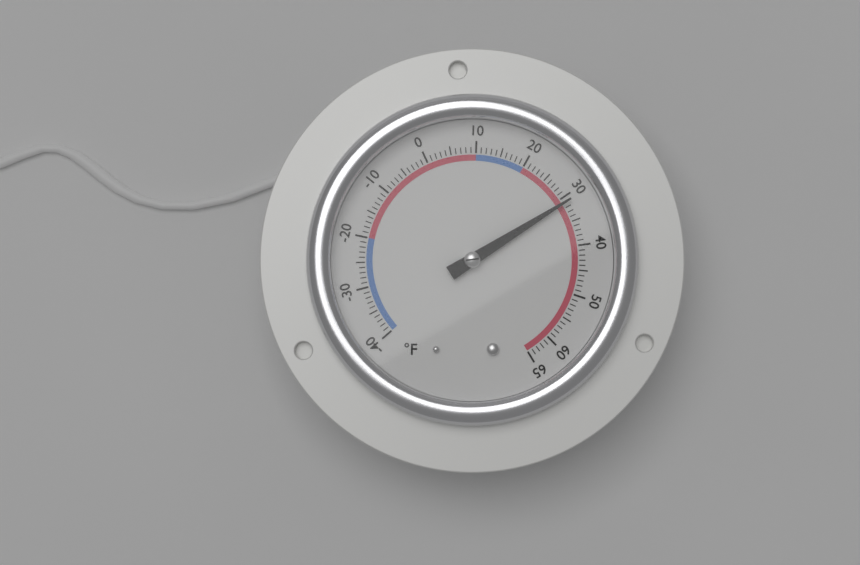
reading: 31 °F
